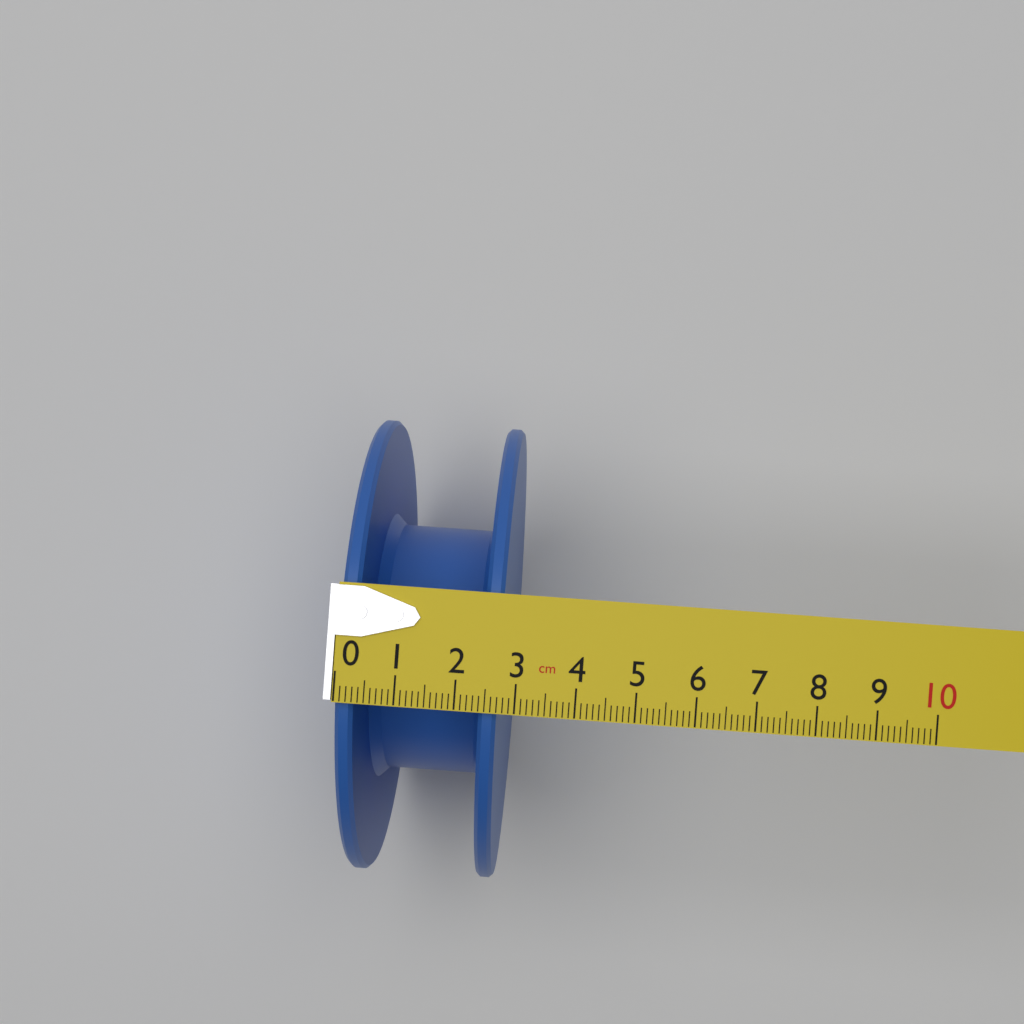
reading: 2.7 cm
